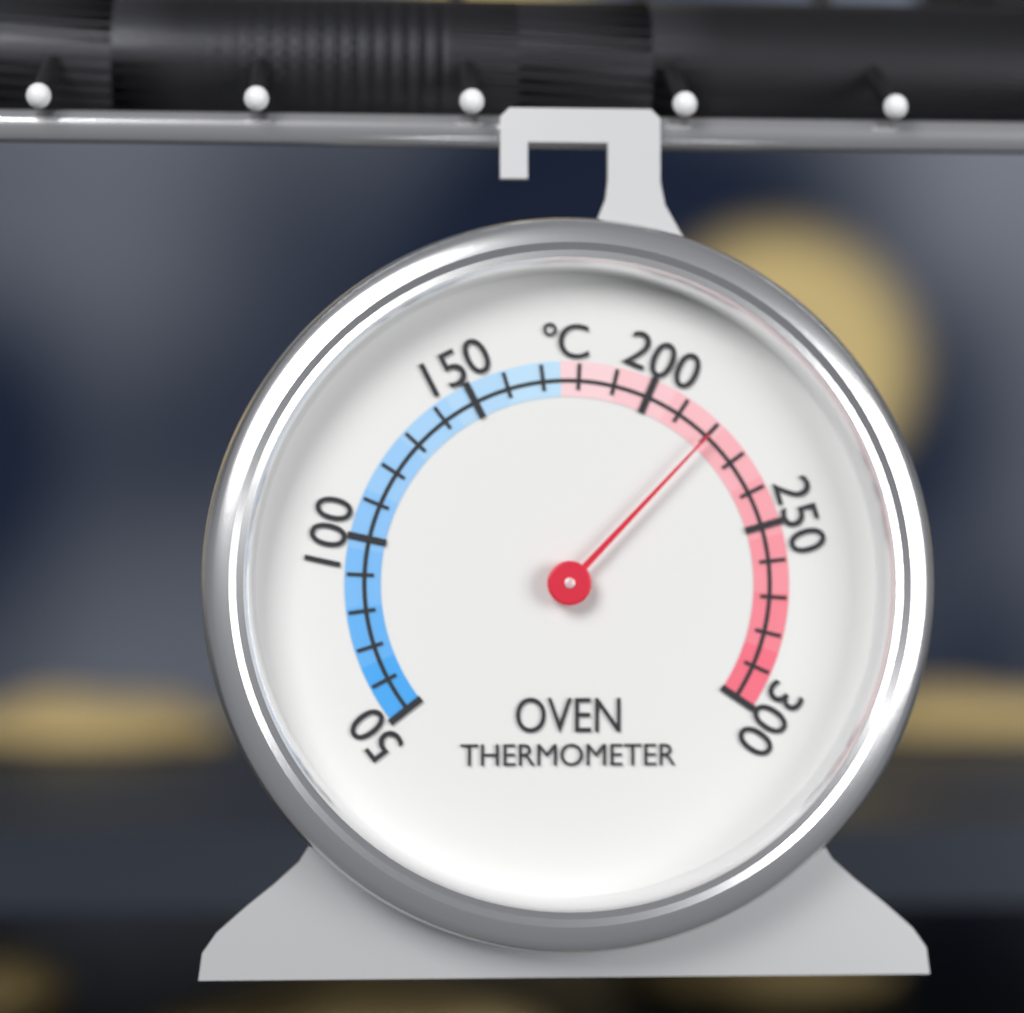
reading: 220 °C
